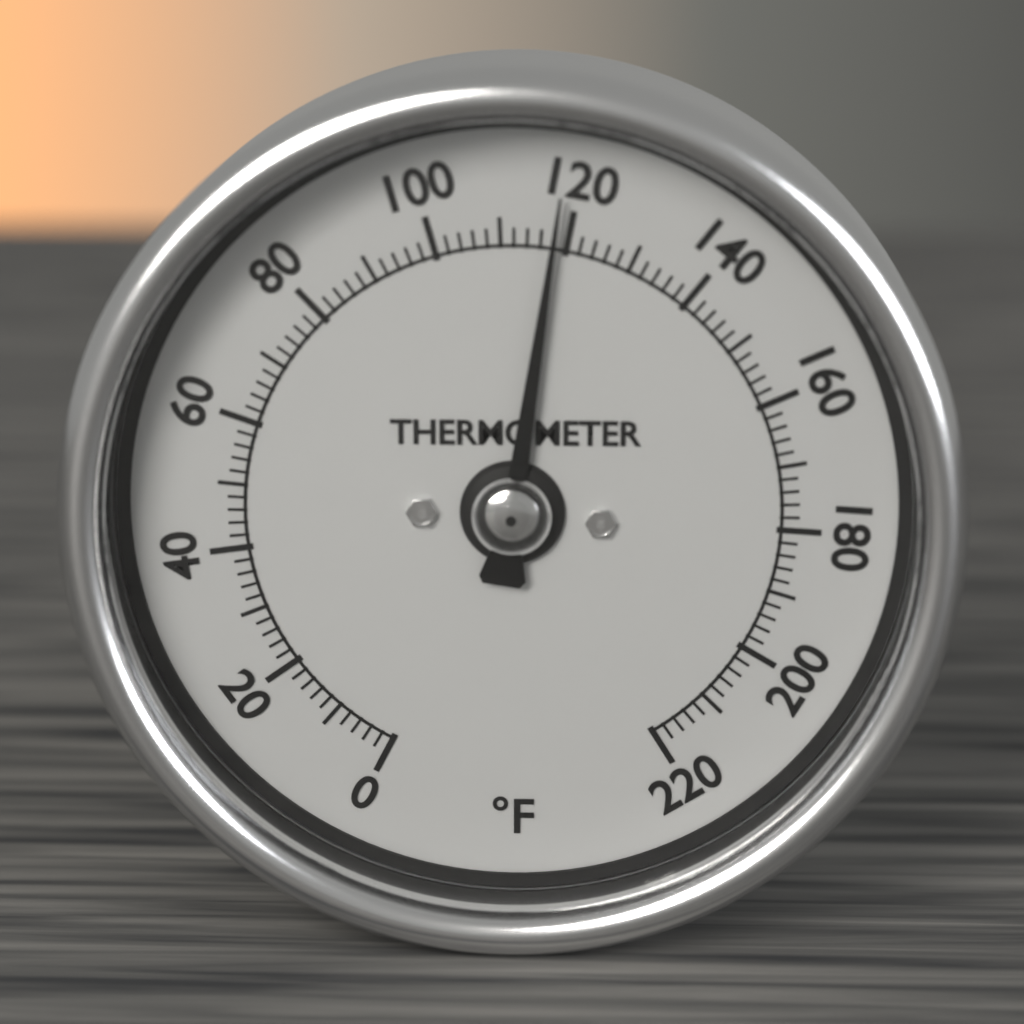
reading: 118 °F
